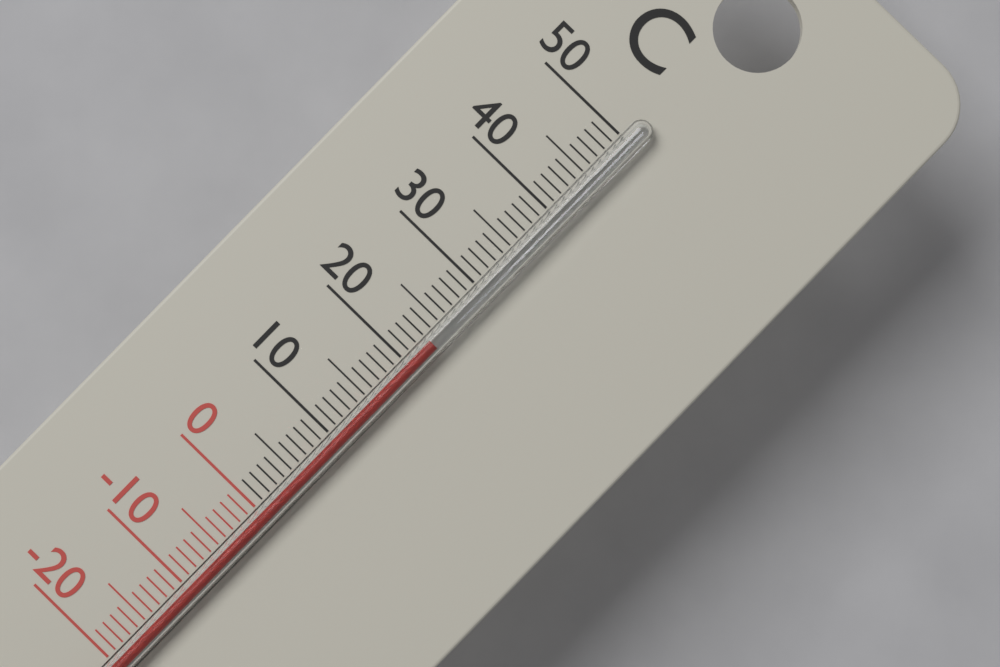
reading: 23 °C
